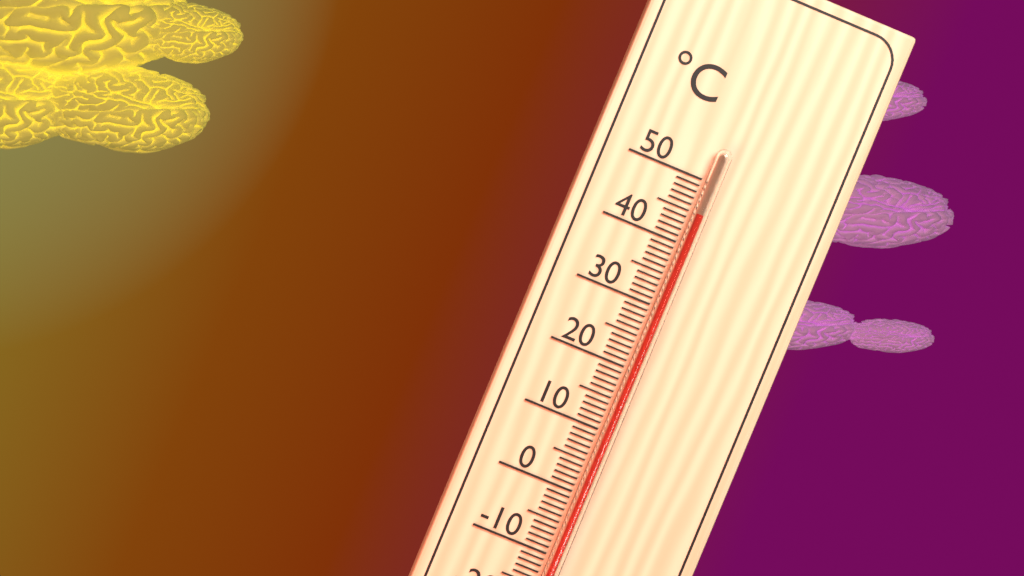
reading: 45 °C
